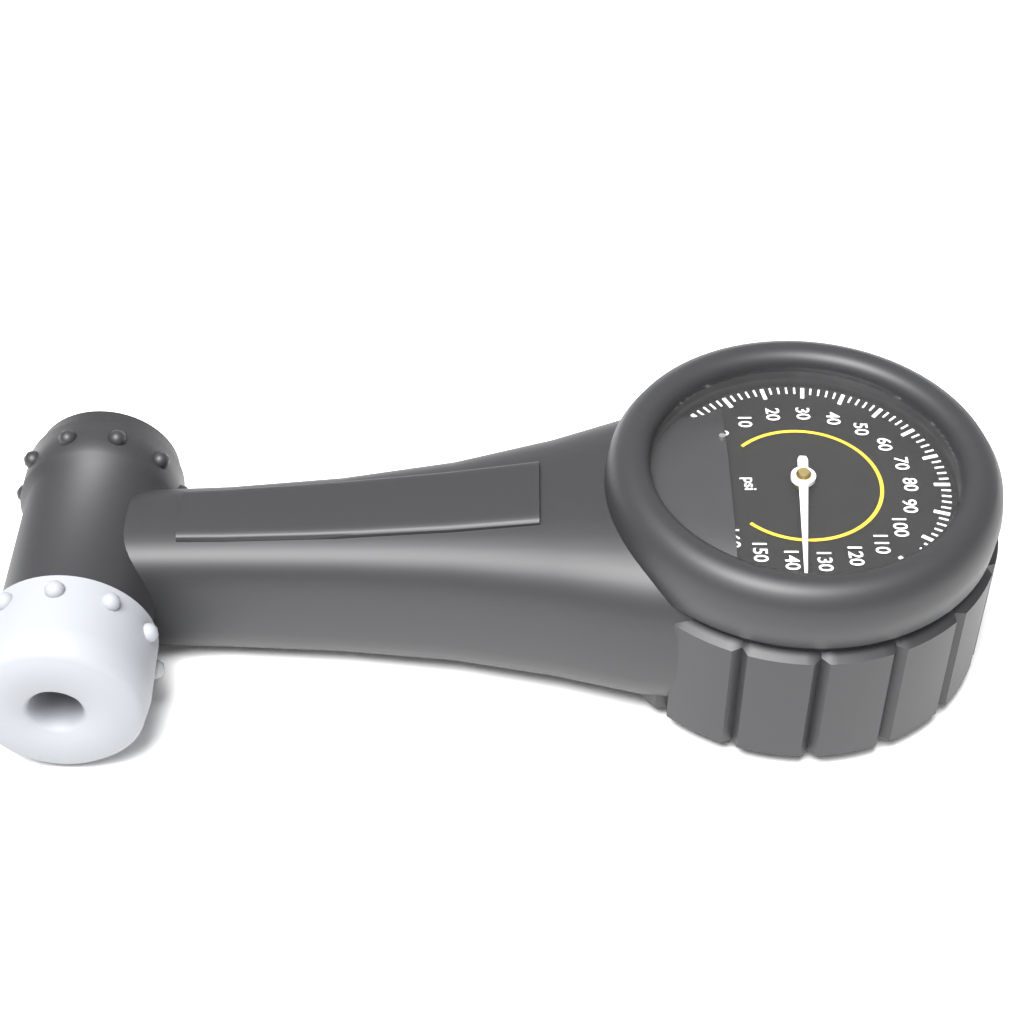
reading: 136 psi
